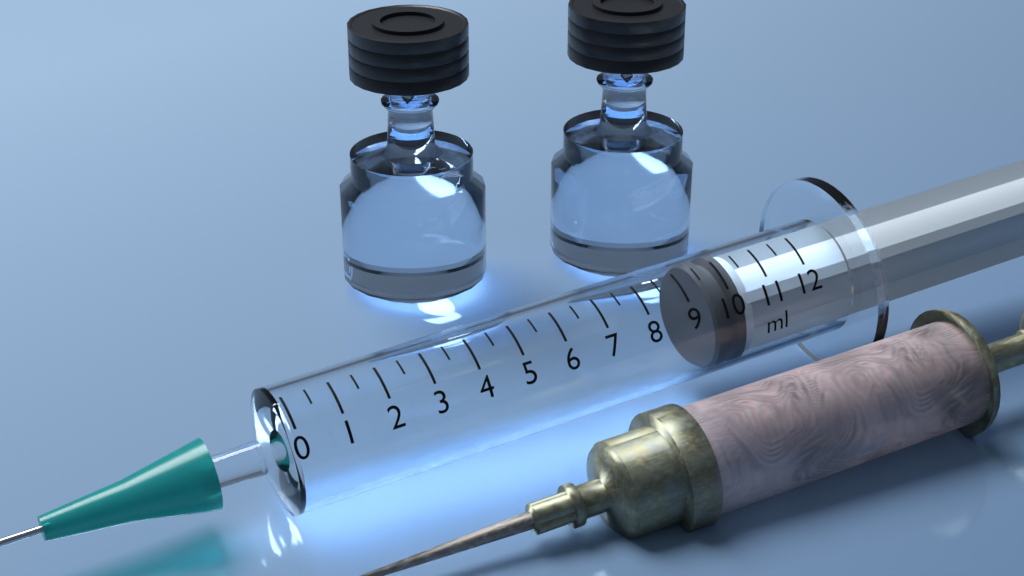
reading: 9.5 ml
